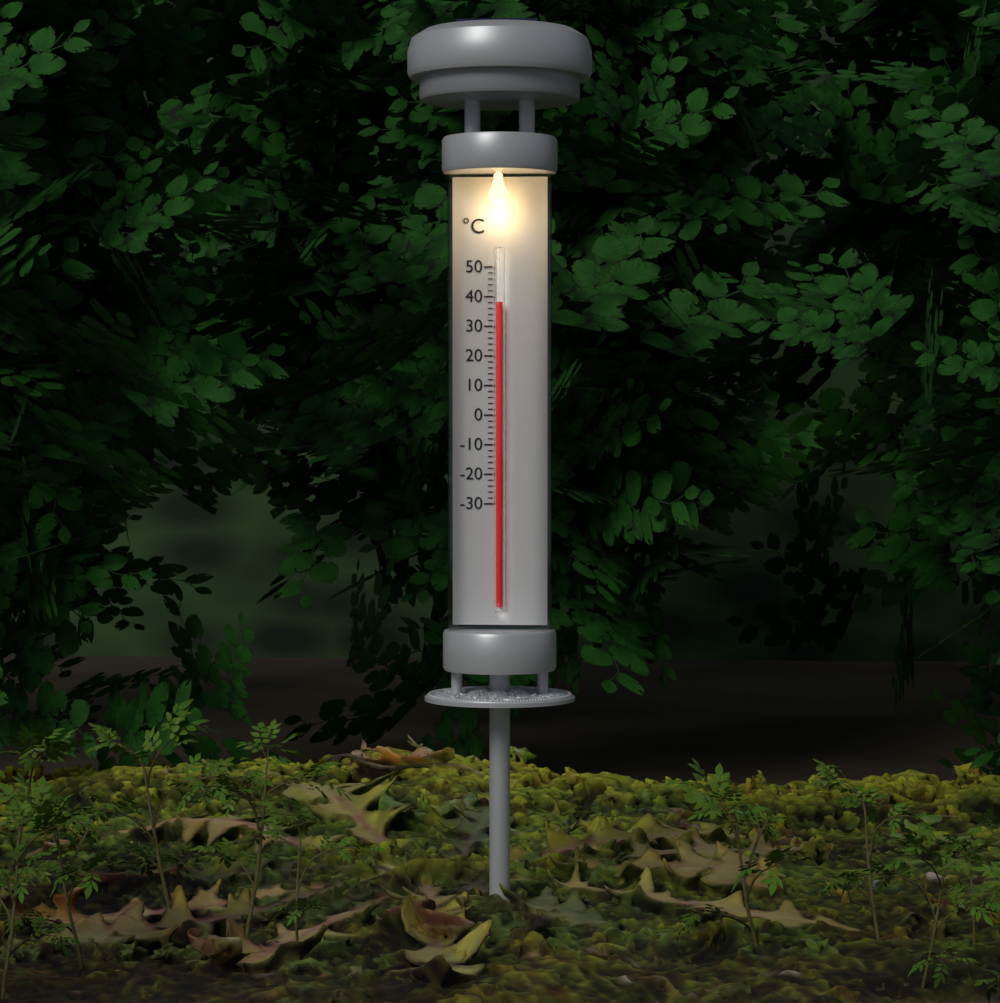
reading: 38 °C
